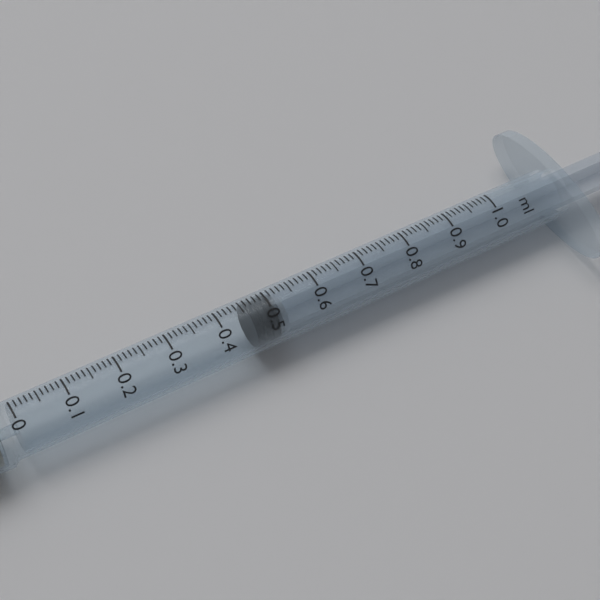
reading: 0.46 ml
